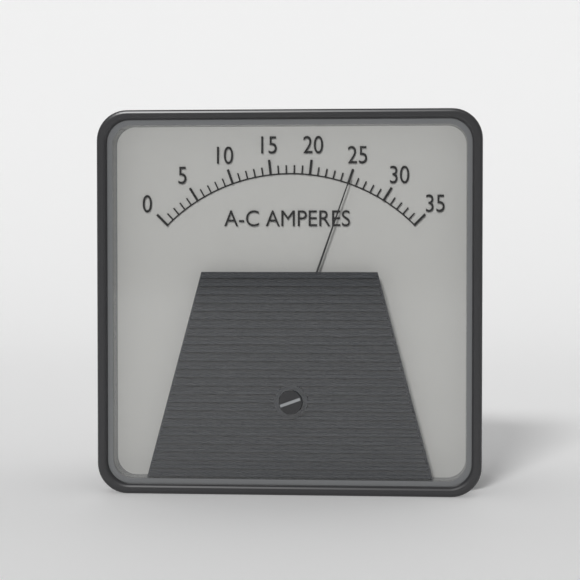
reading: 25 A
